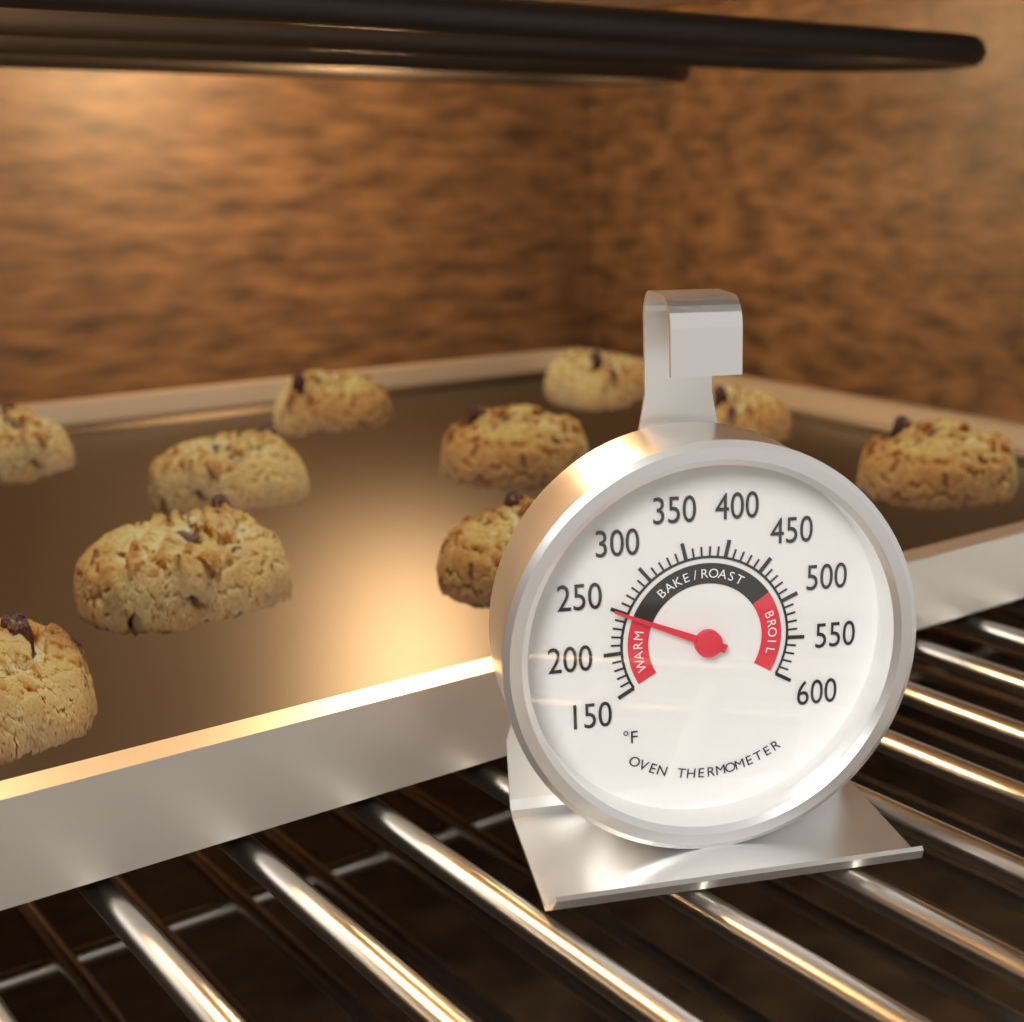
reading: 250 °F
